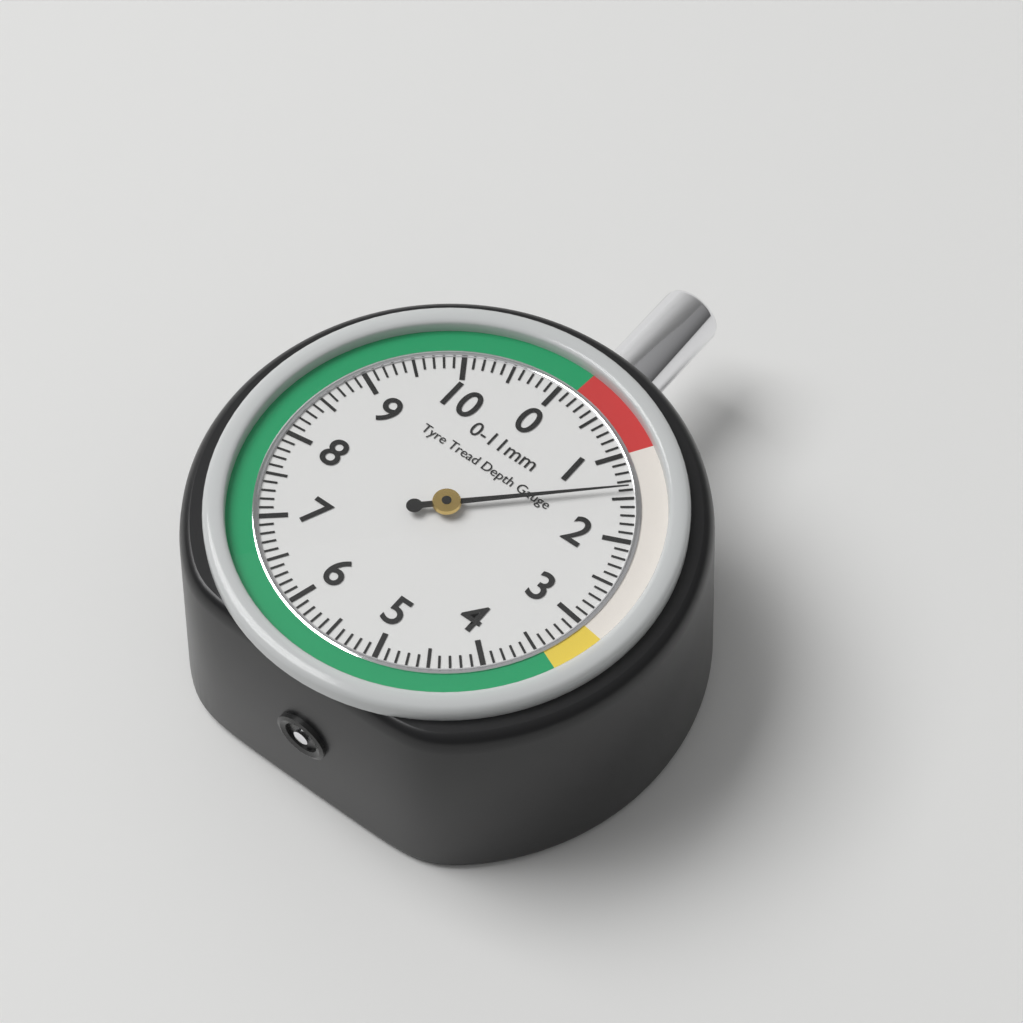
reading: 1.4 mm
